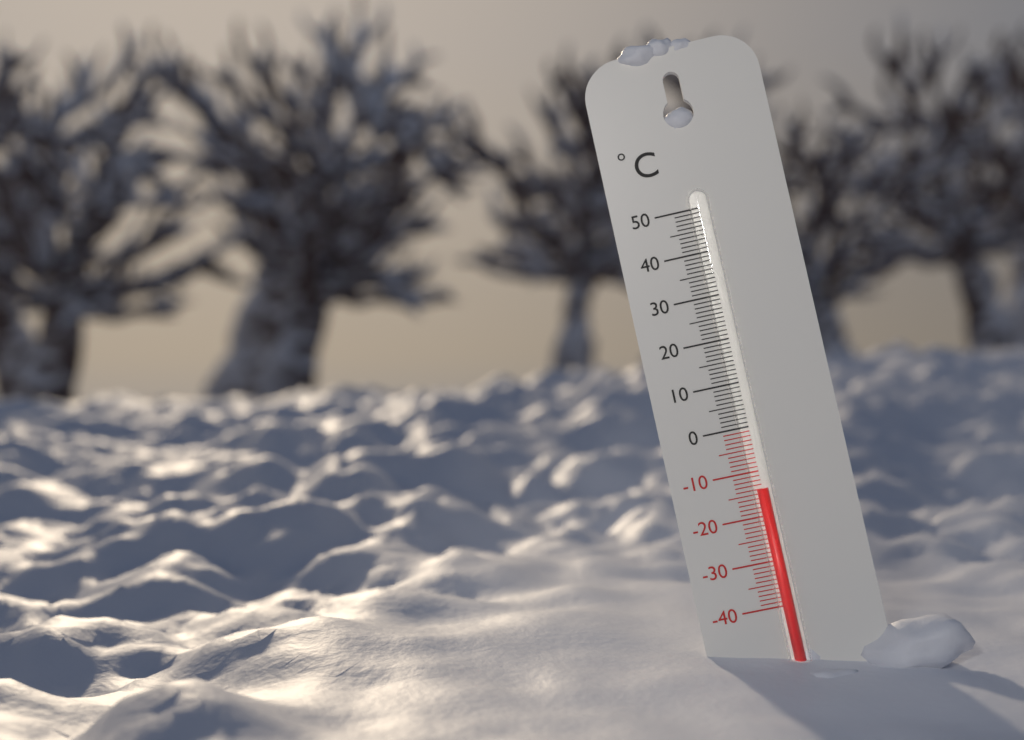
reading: -14 °C
